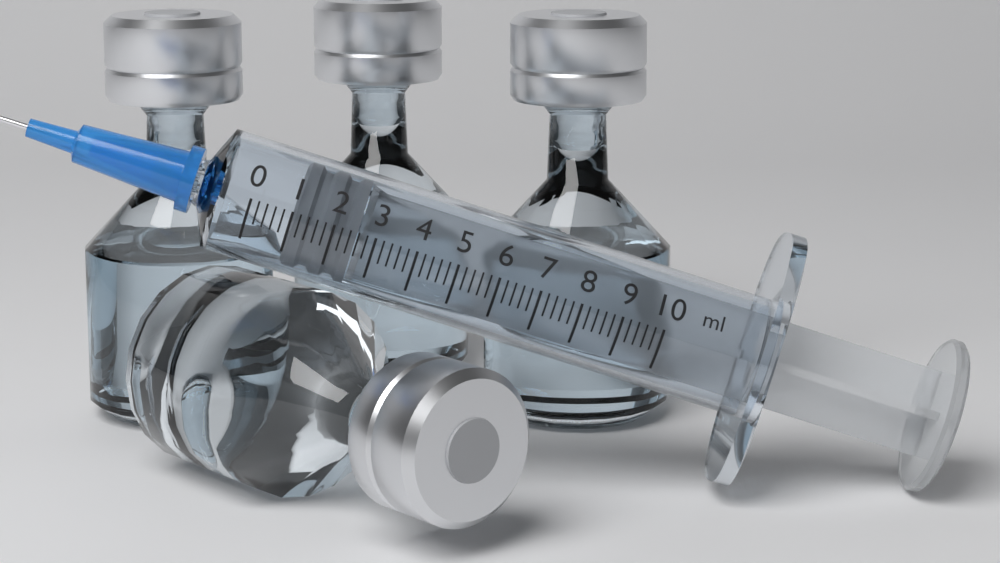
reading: 1.0 ml
